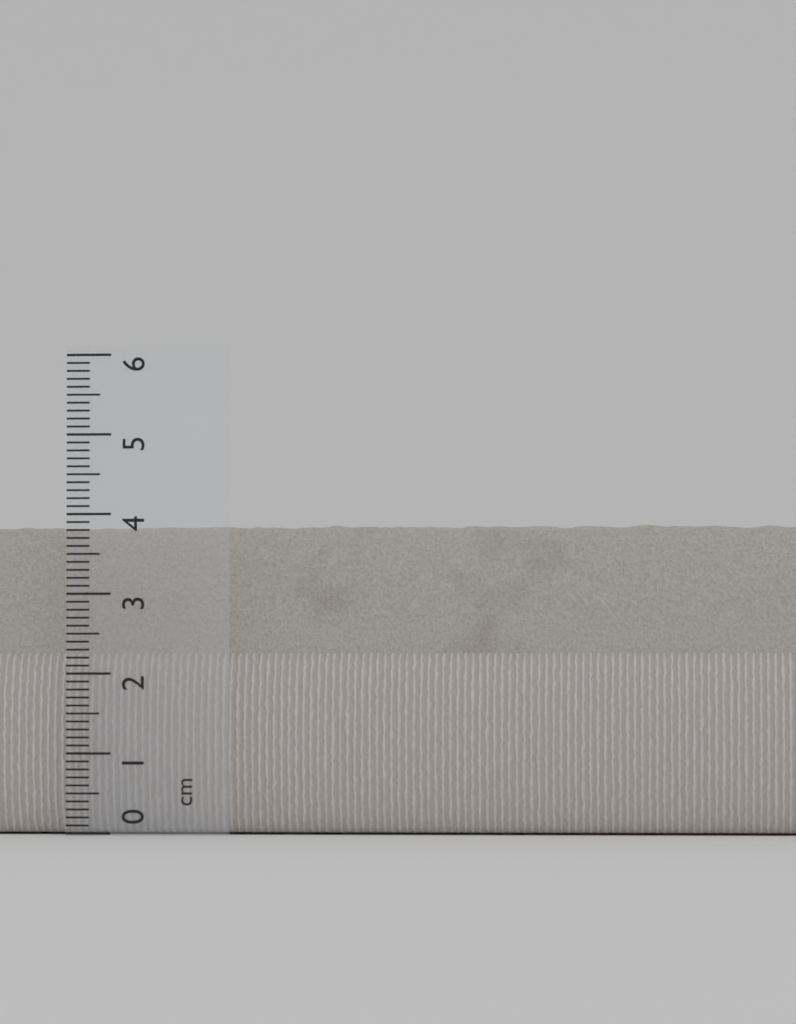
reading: 3.9 cm
